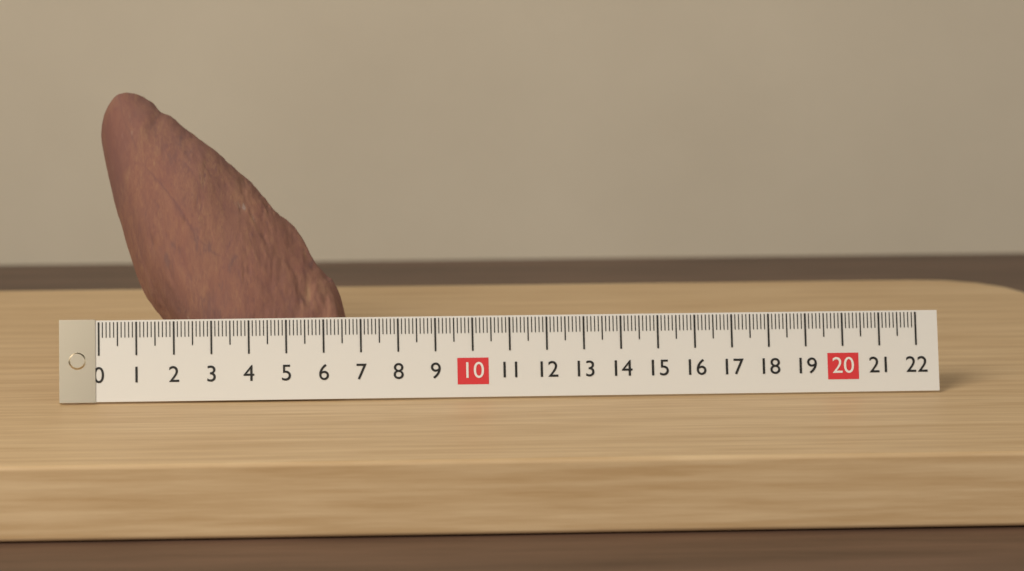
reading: 6.7 (no unit)
